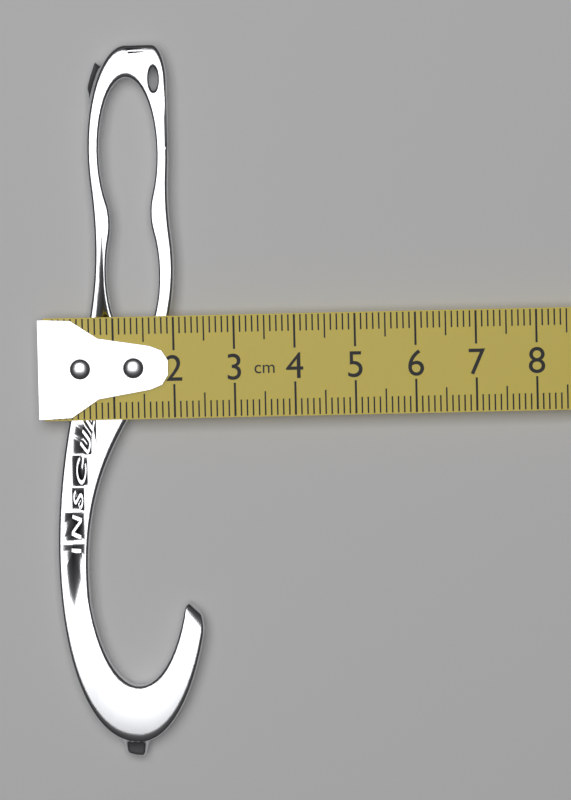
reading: 2.4 cm
